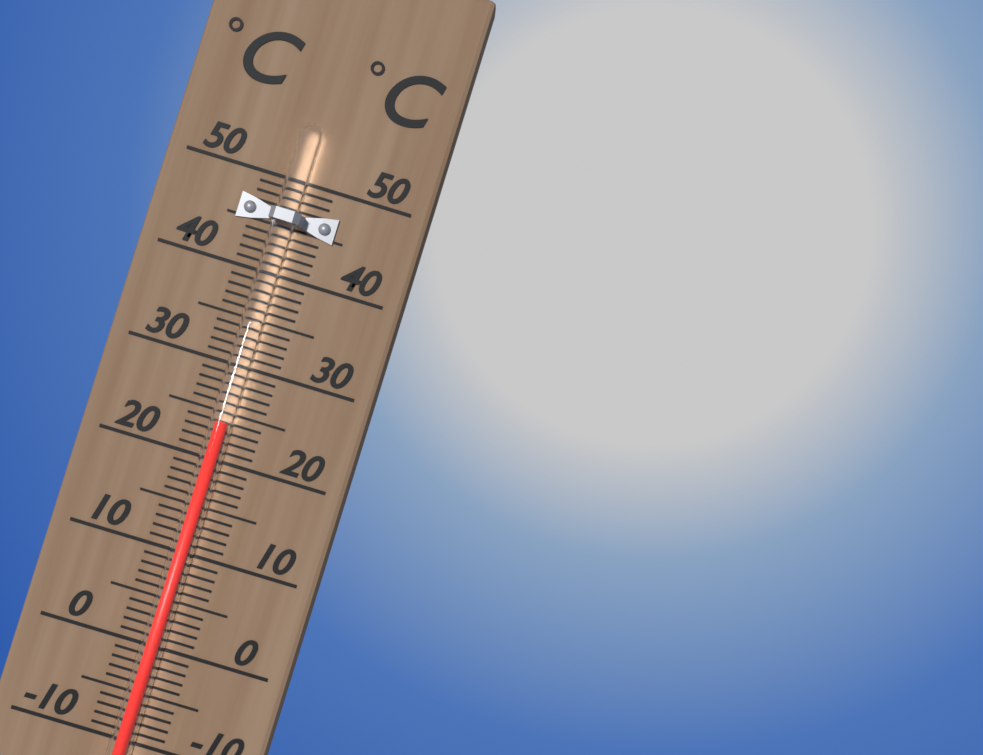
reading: 24 °C
